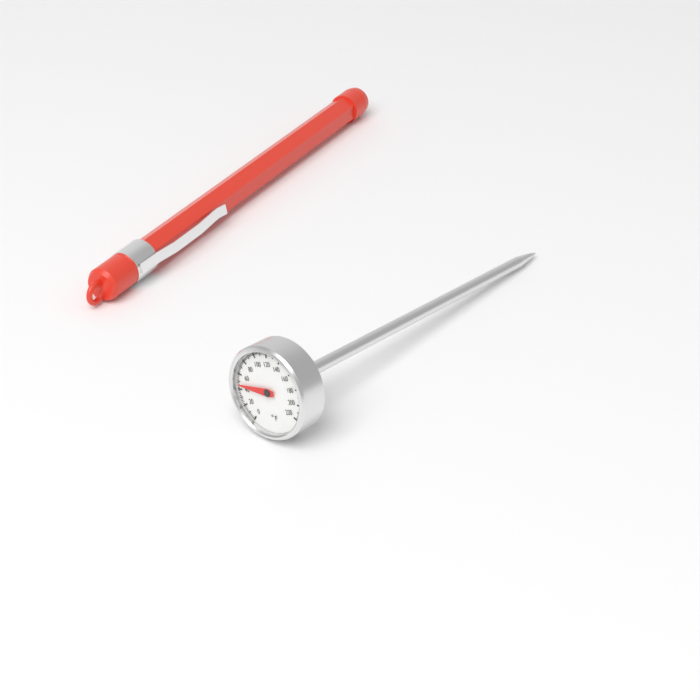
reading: 46 °F
